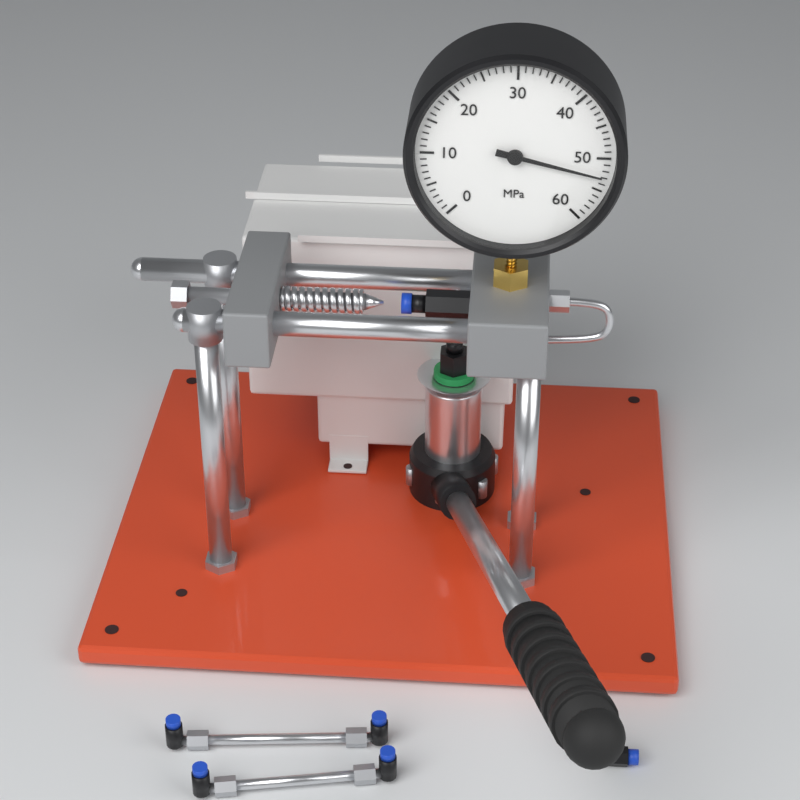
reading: 53 MPa
